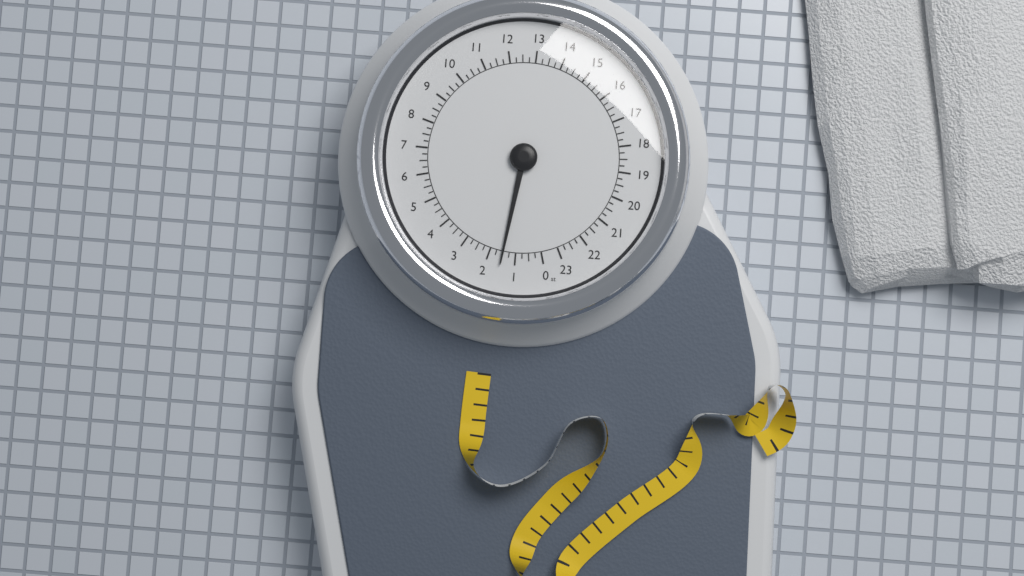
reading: 1.50 st
